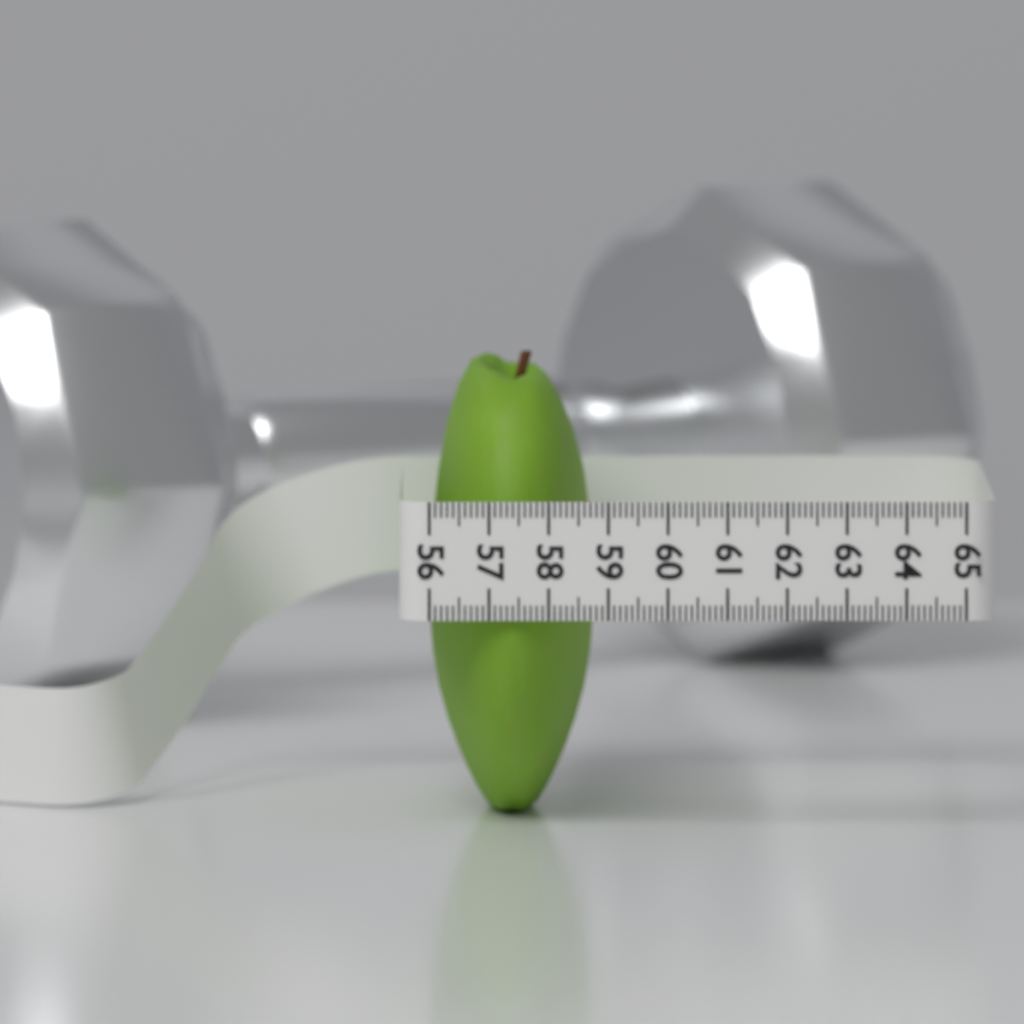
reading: 58.8 (no unit)
